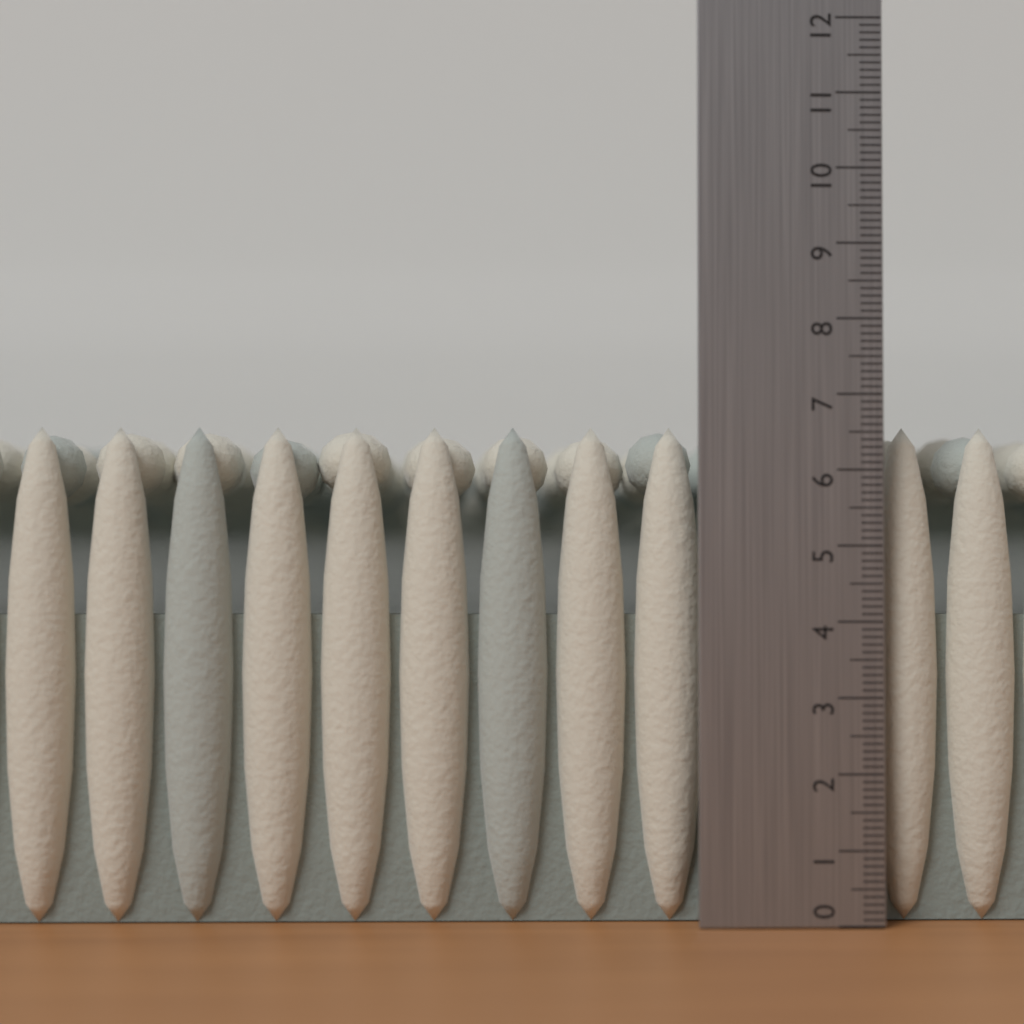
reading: 6.6 (no unit)
